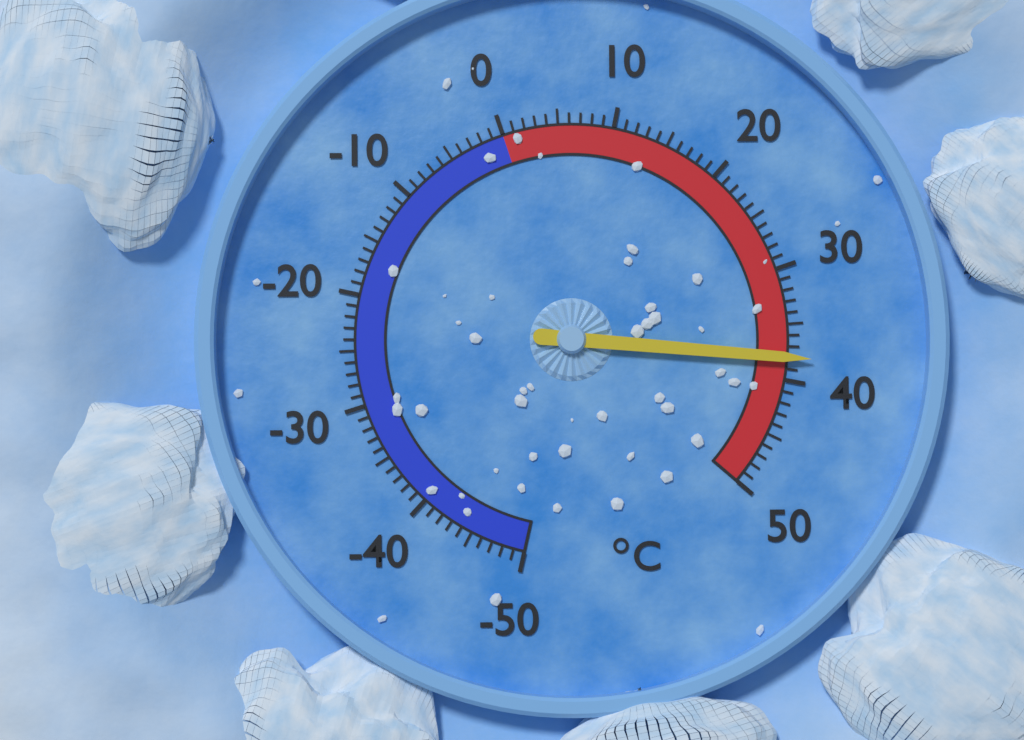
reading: 38 °C
